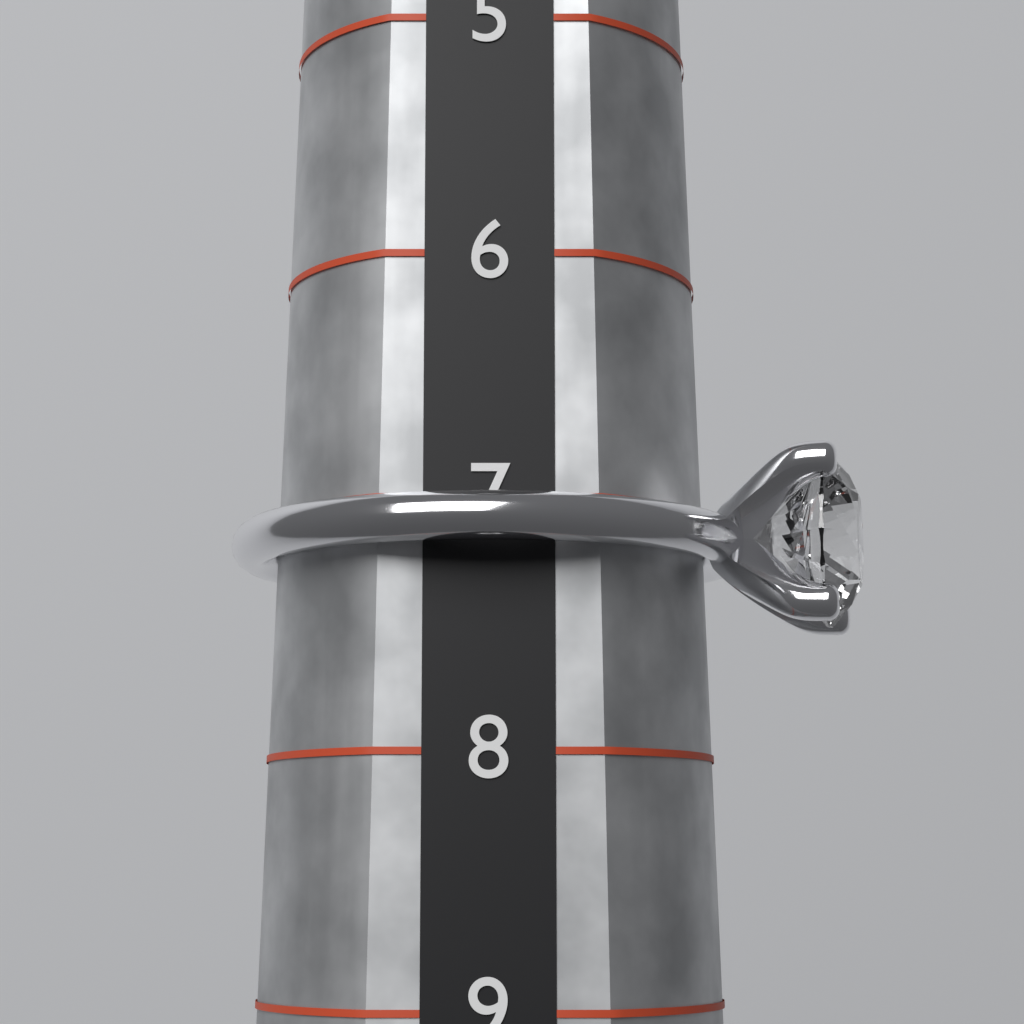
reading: 7.2 (no unit)
